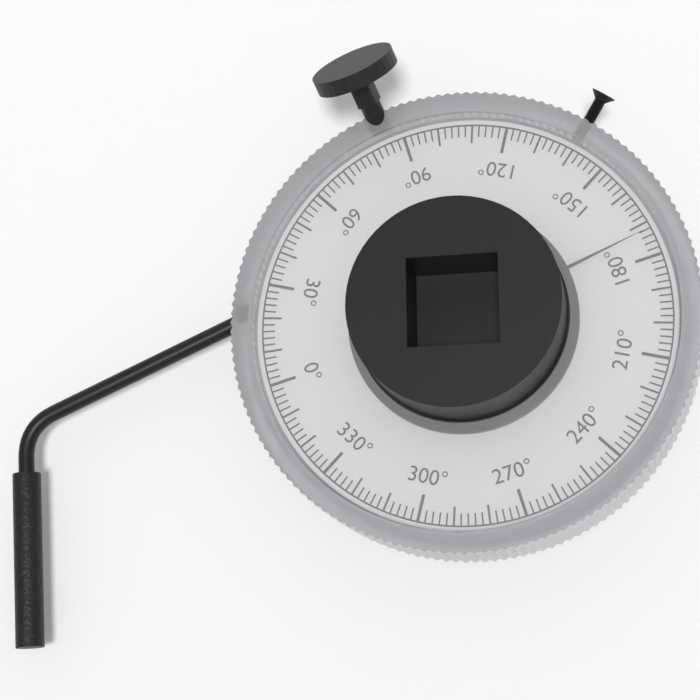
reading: 172 °
